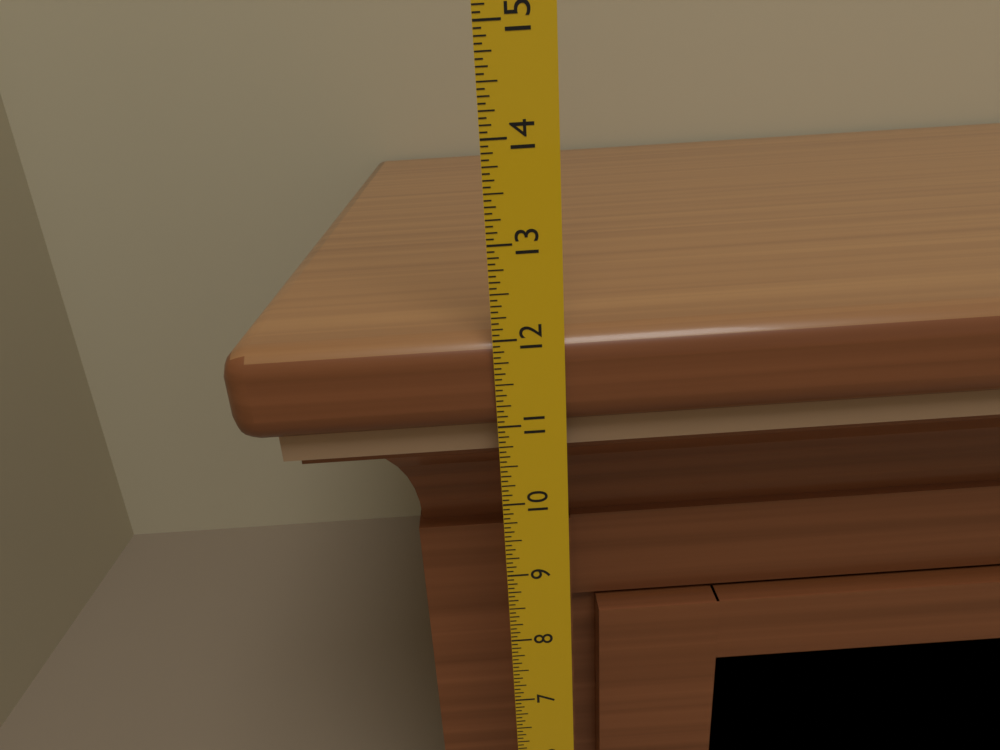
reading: 12.0000 in
